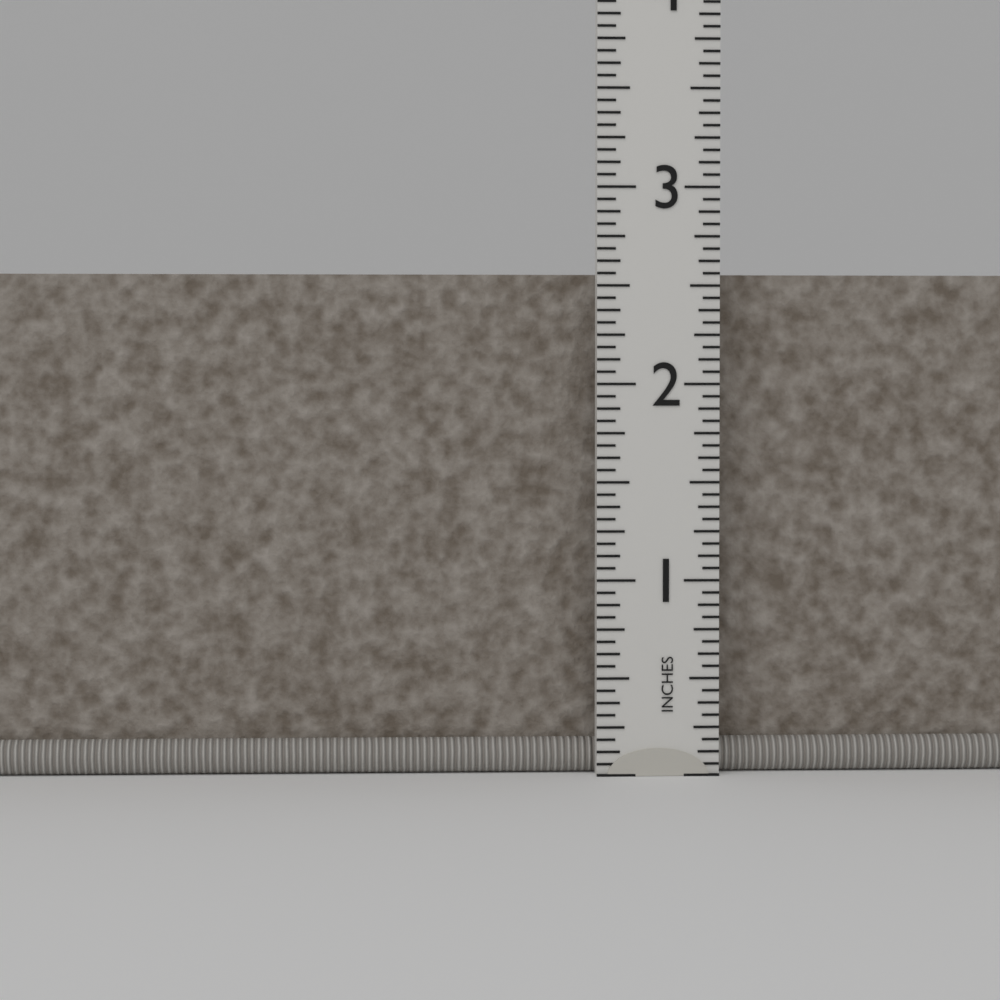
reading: 2.5625 in
